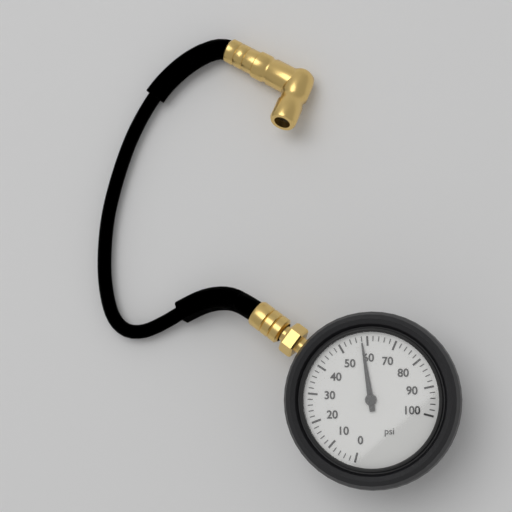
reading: 58 psi
